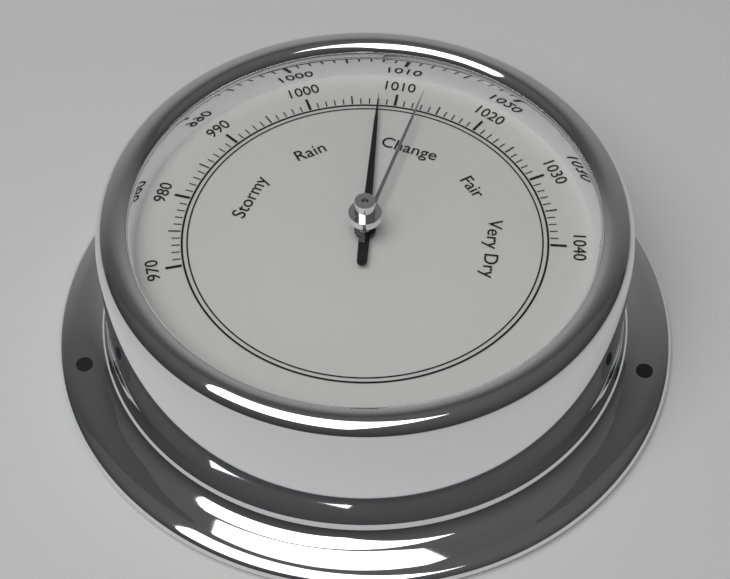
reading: 1008 (no unit)
